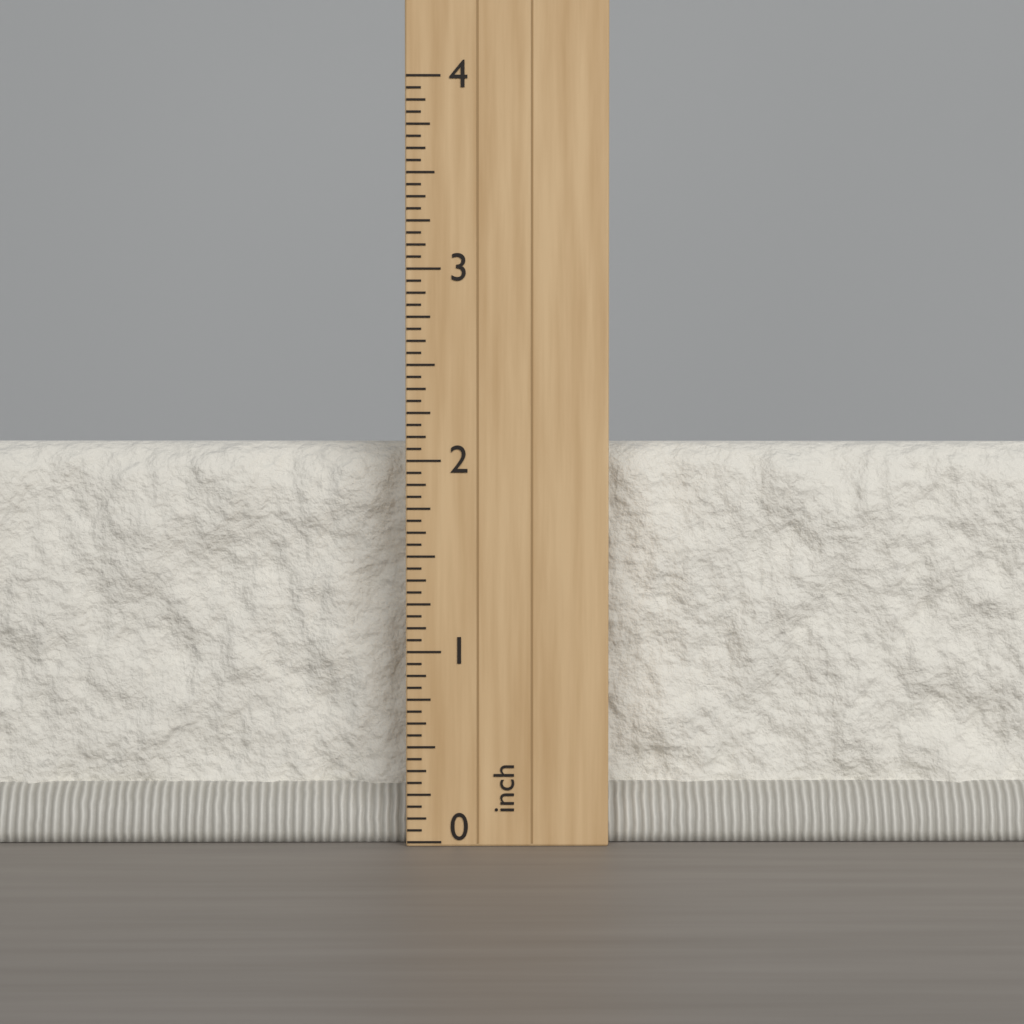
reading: 2.1250 inch
